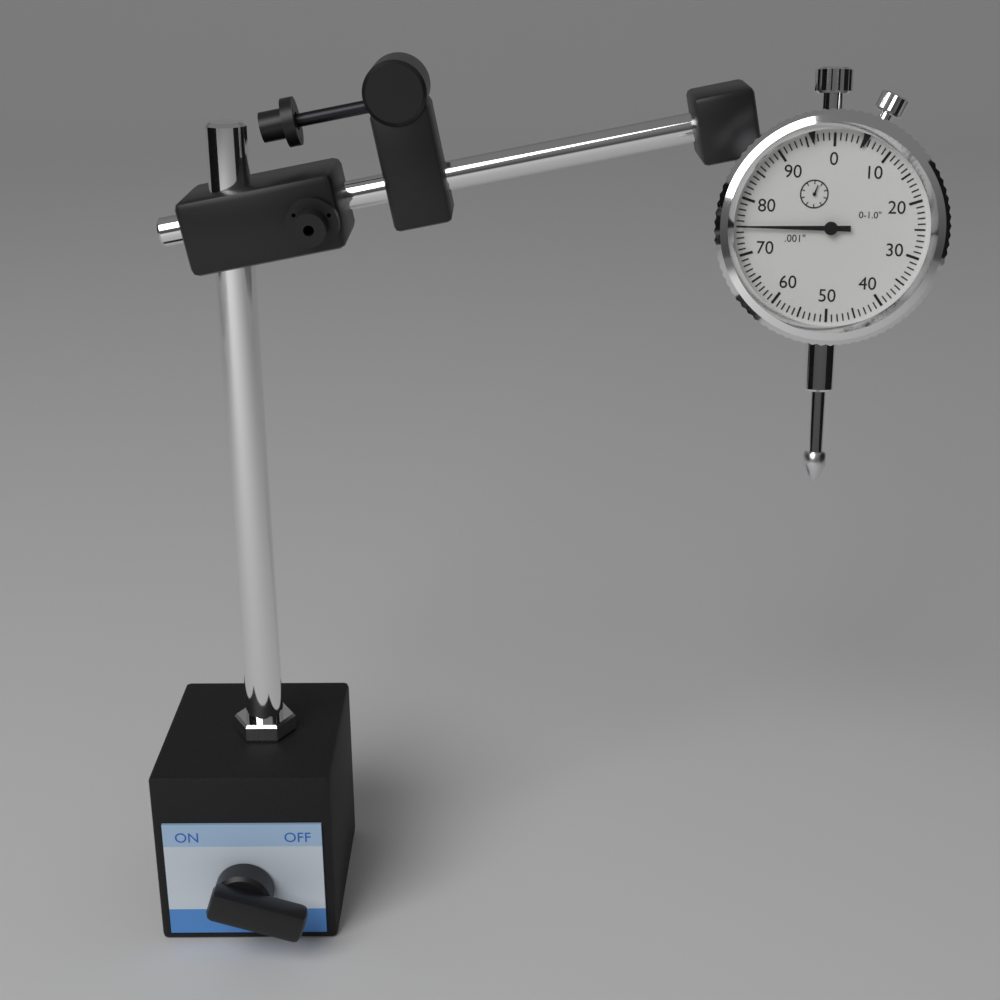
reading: 0.075 in
